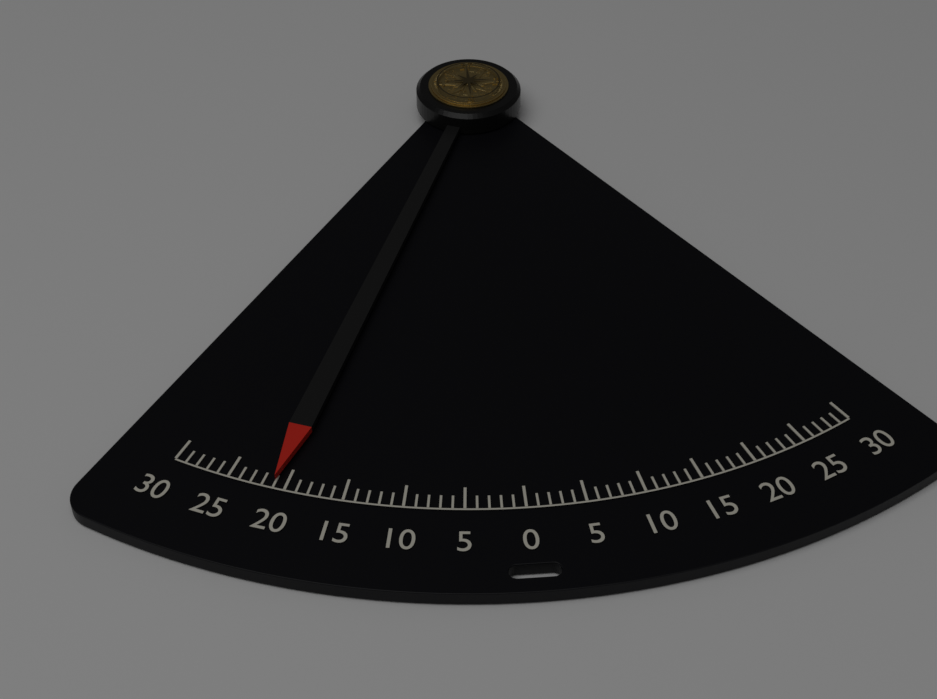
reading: -21 (no unit)
